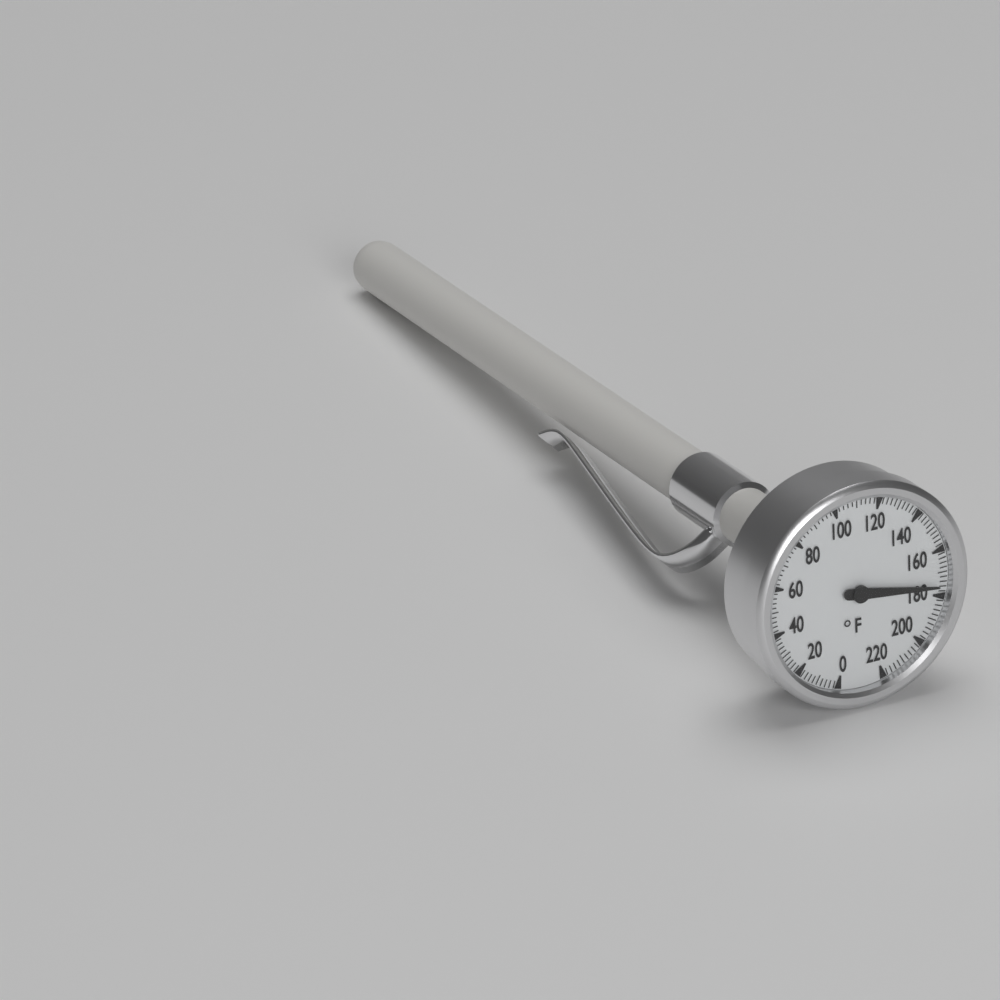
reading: 176 °F
